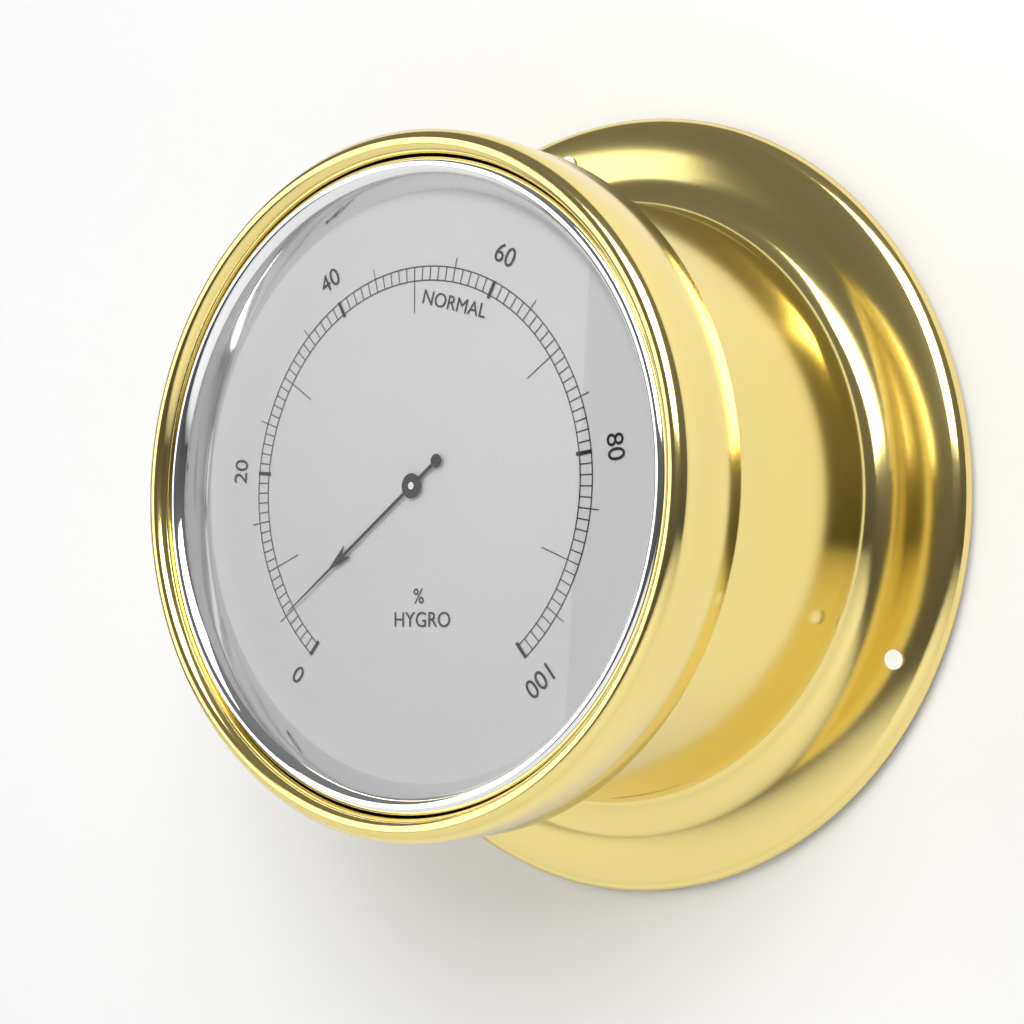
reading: 5 %
